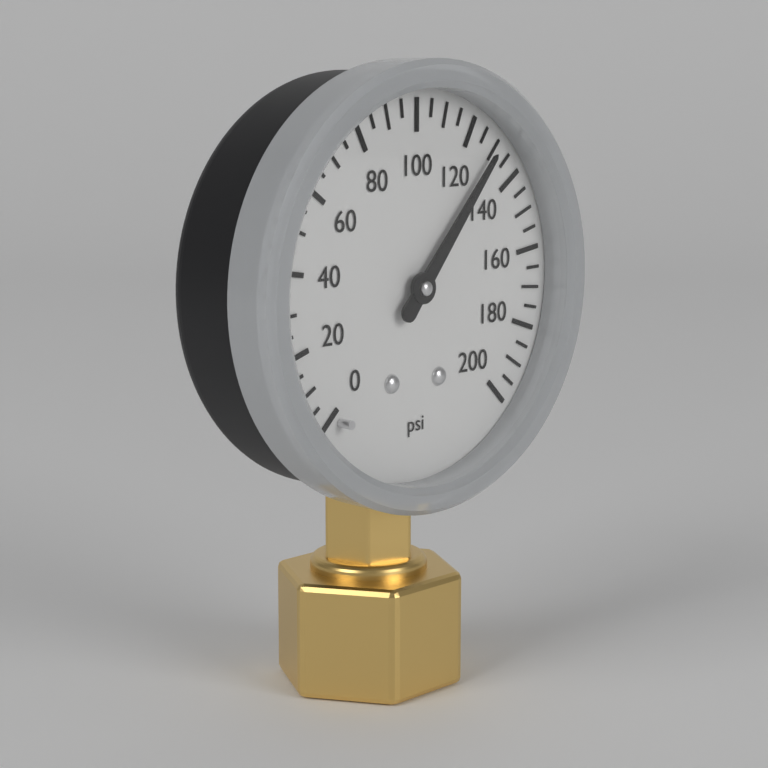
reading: 130 psi
